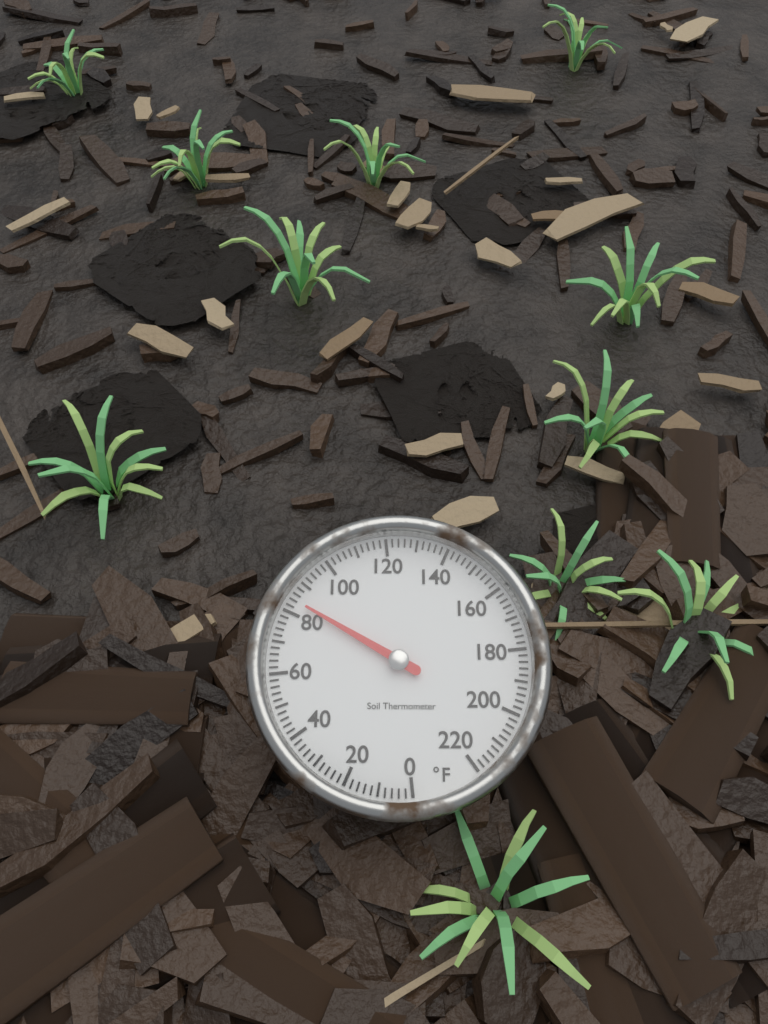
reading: 84 °F
